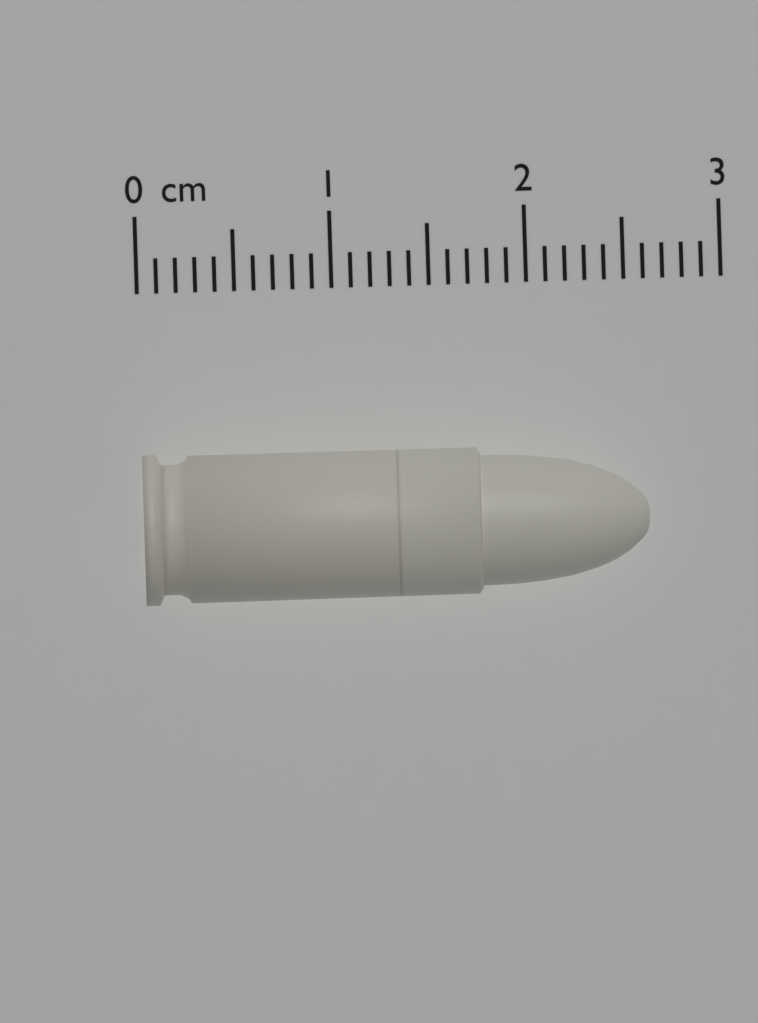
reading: 2.6 cm
